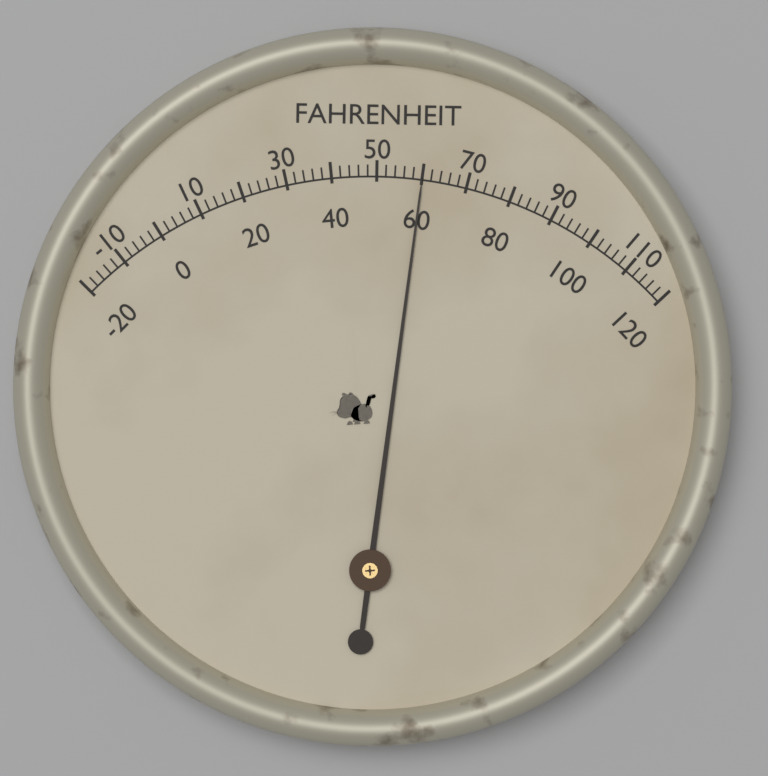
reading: 60 °F
